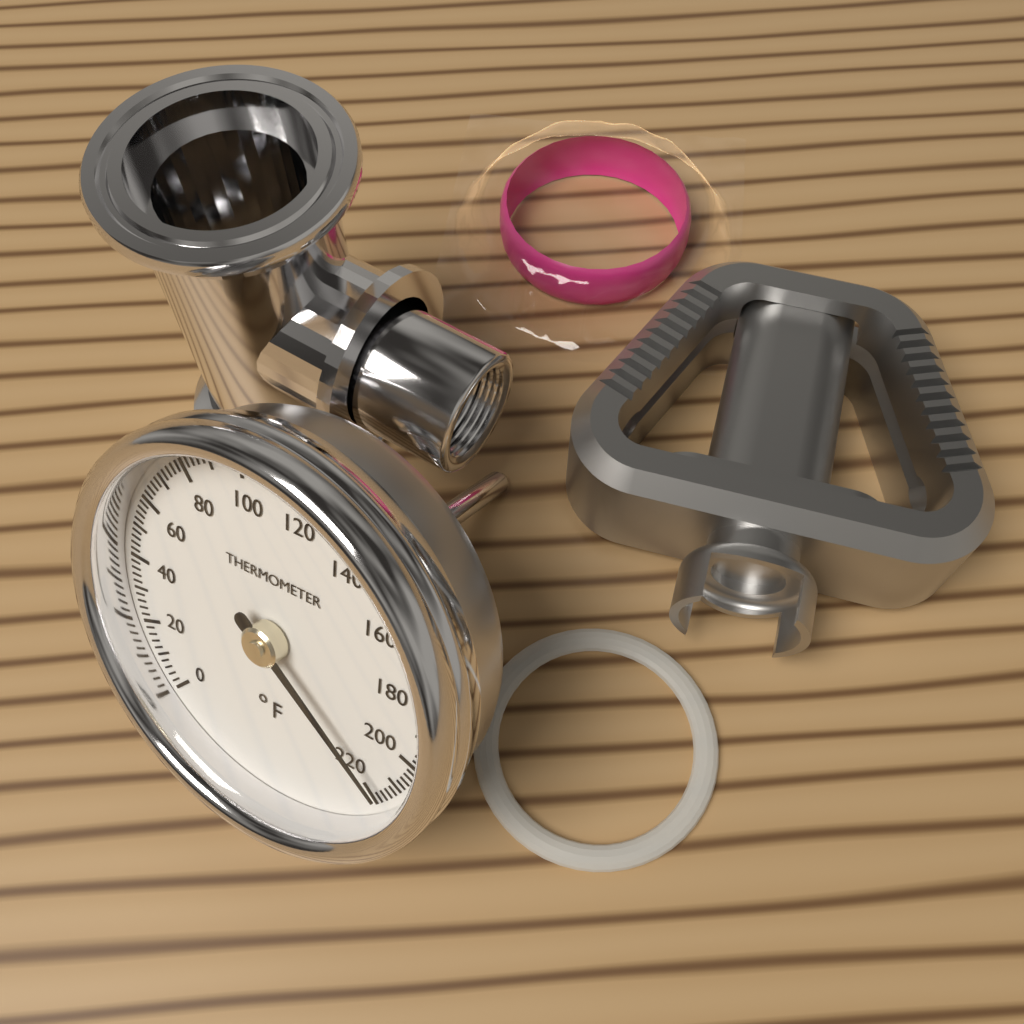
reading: 216 °F
